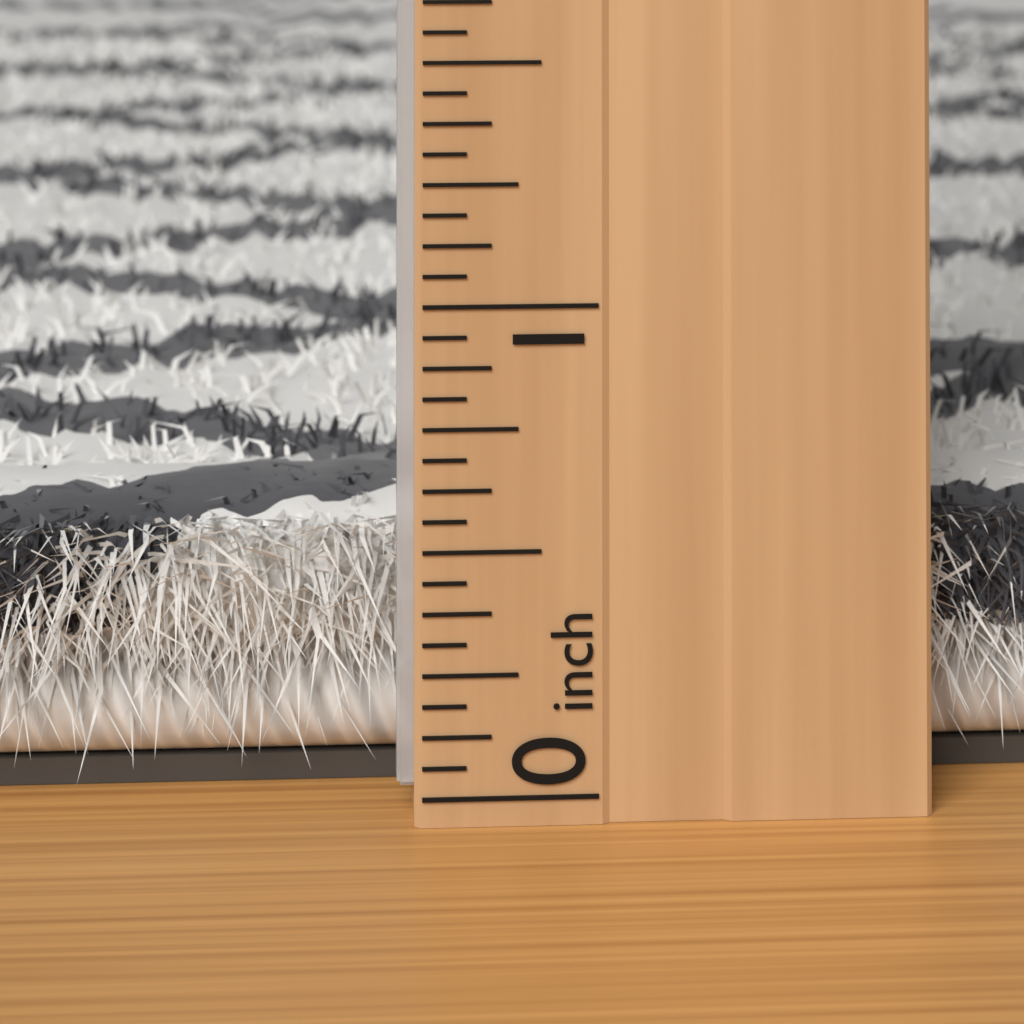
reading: 0.5000 inch
